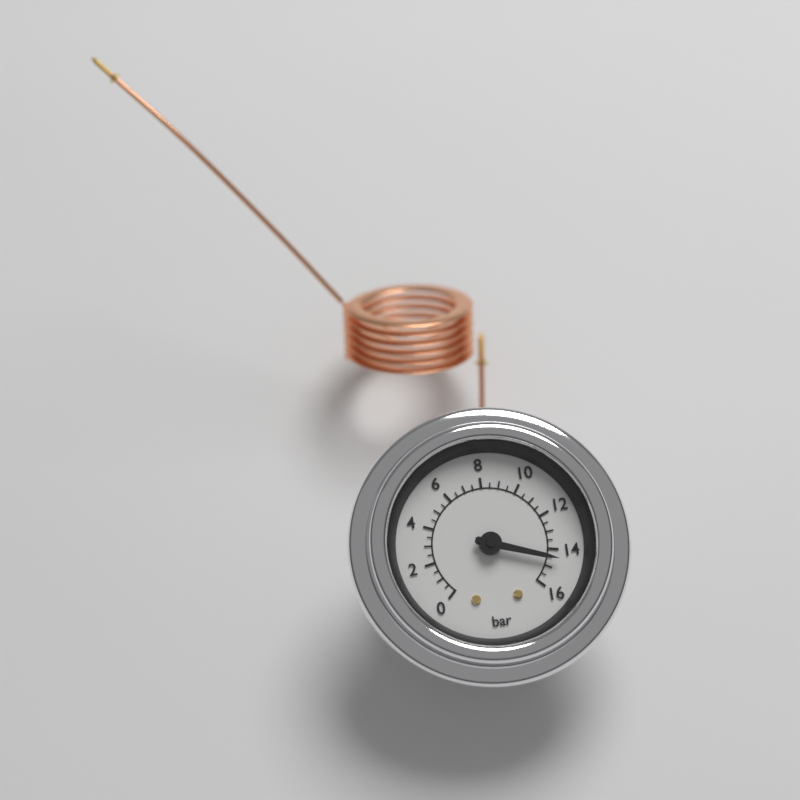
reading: 14.5 bar
